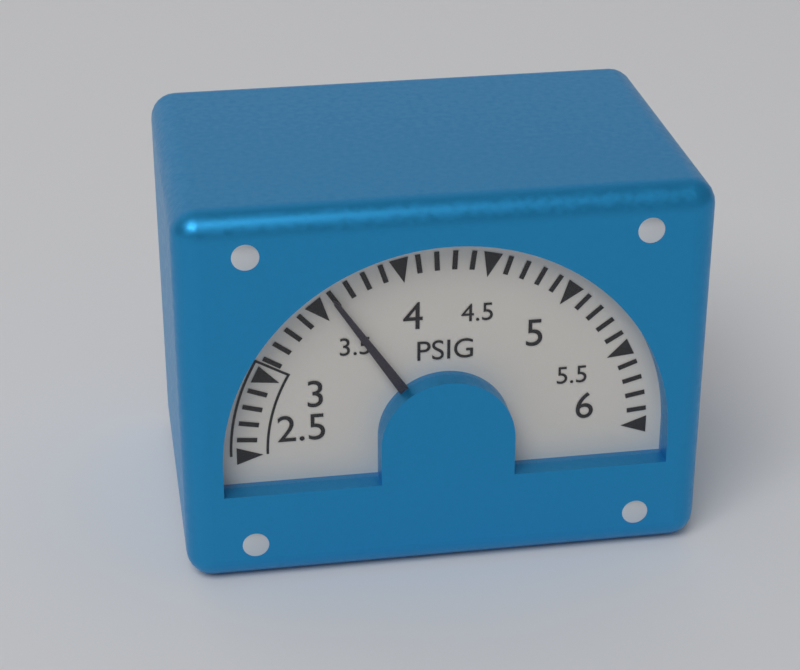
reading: 3.6 PSIG
